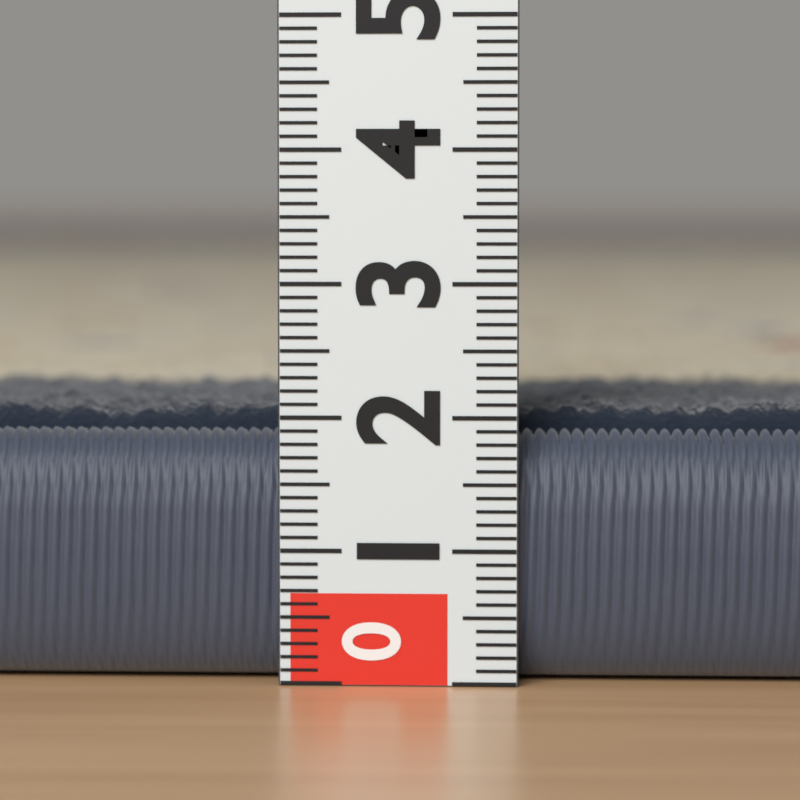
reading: 2.1 (no unit)
